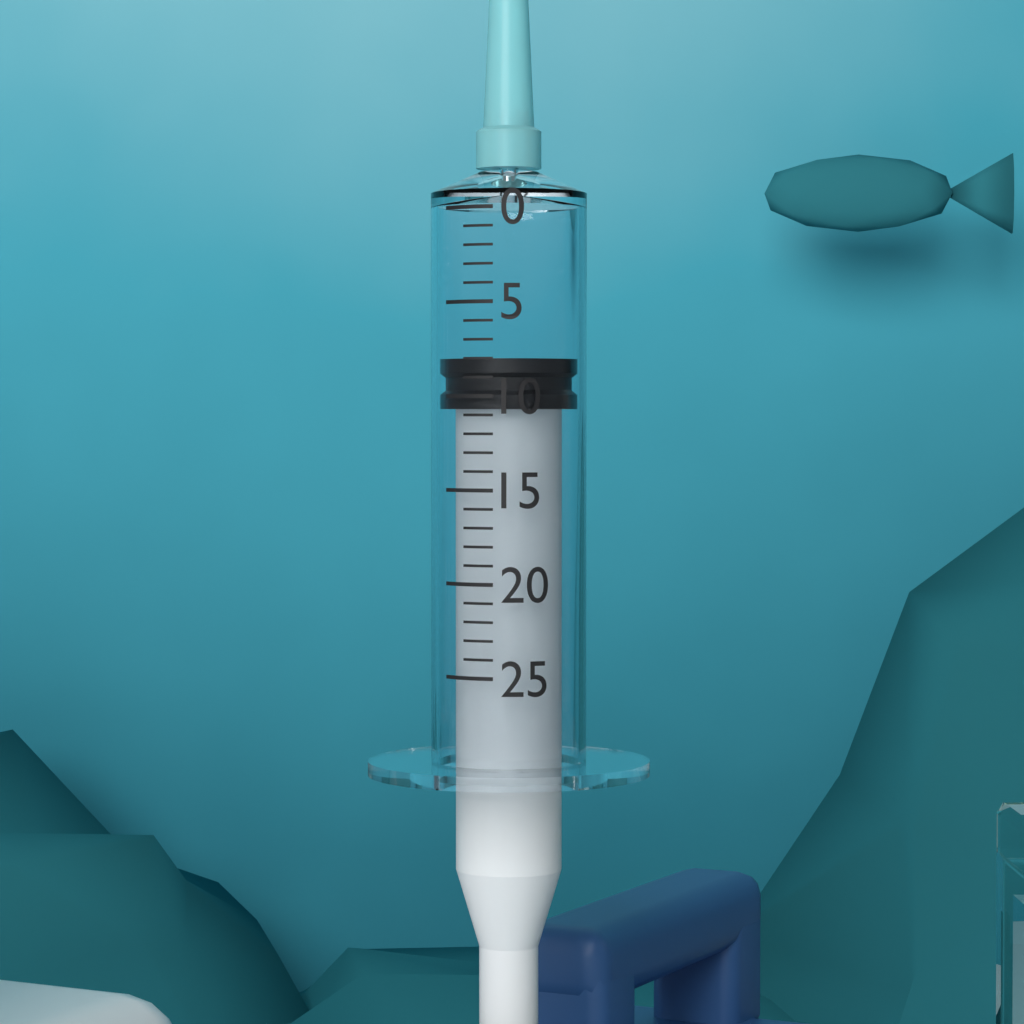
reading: 8 (no unit)
